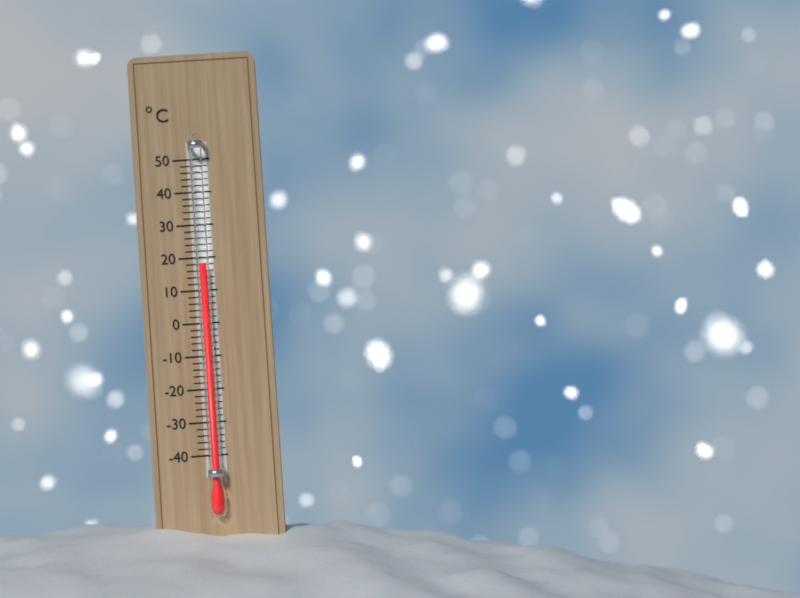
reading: 18 °C
